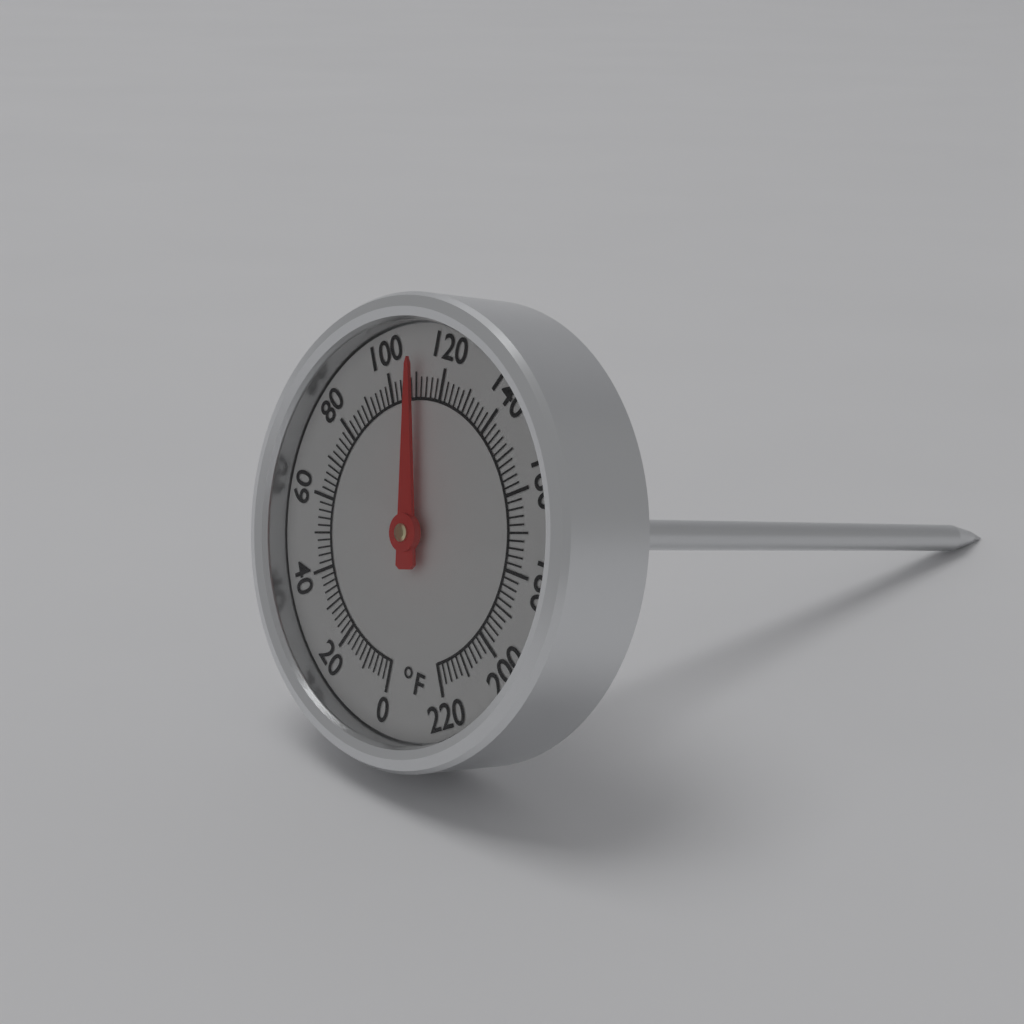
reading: 110 °F
